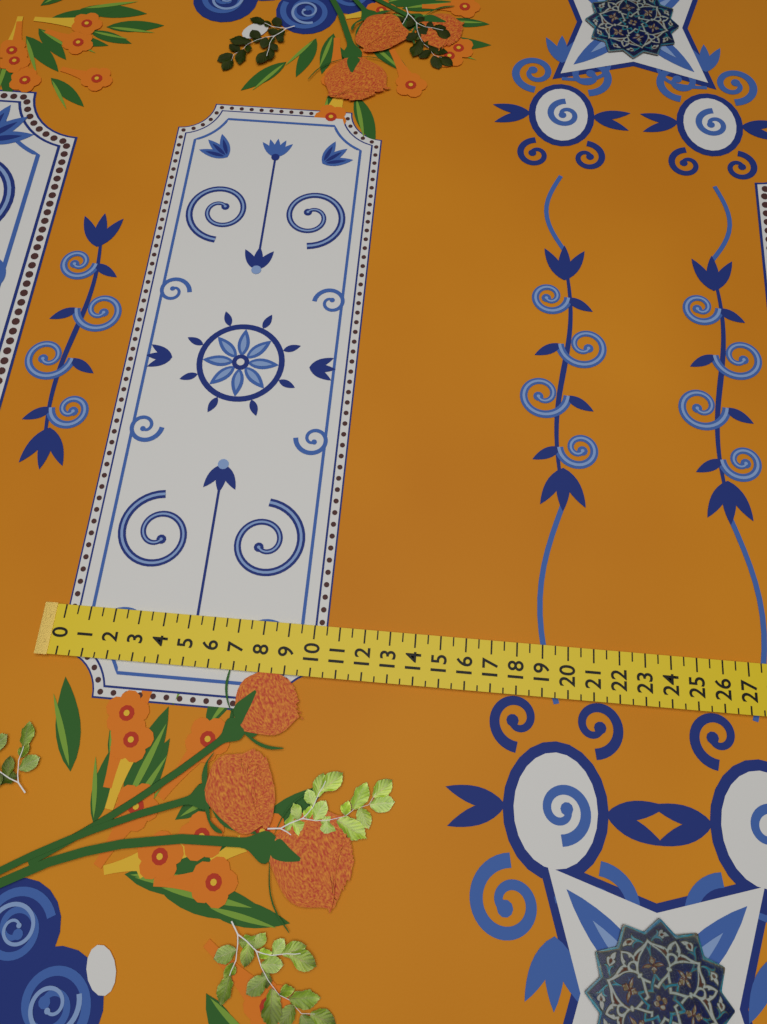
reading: 10.5 (no unit)
